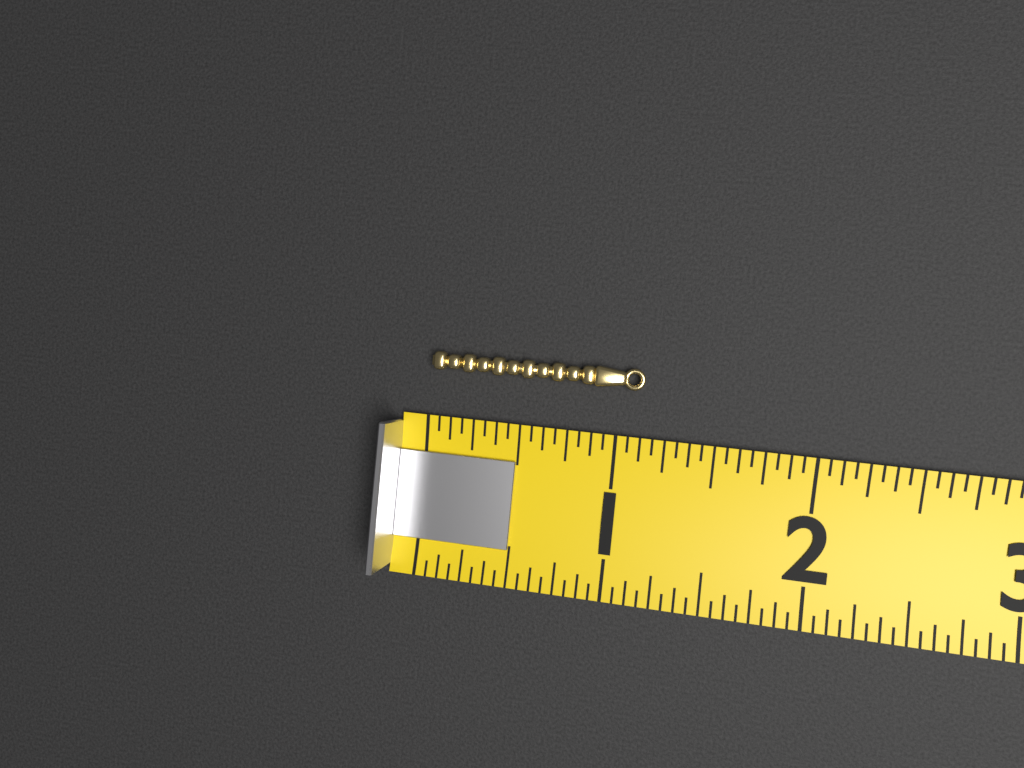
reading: 1.1250 (no unit)
